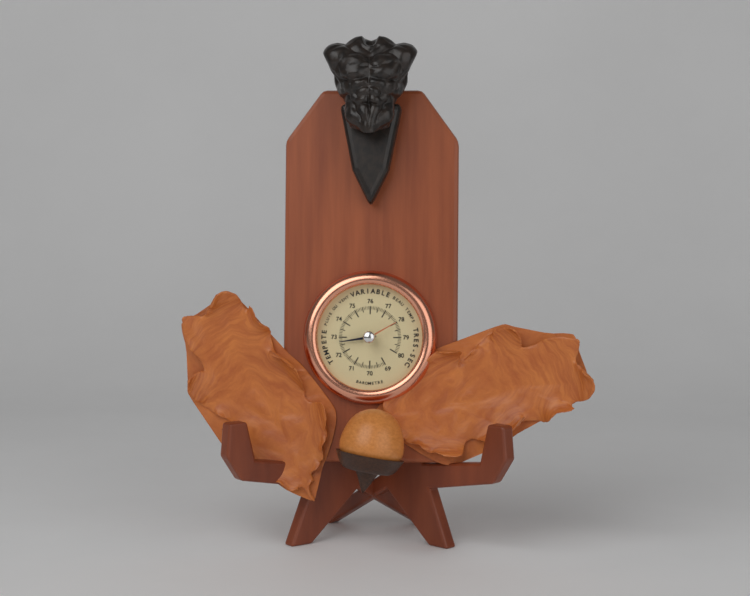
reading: 72.7 (no unit)
